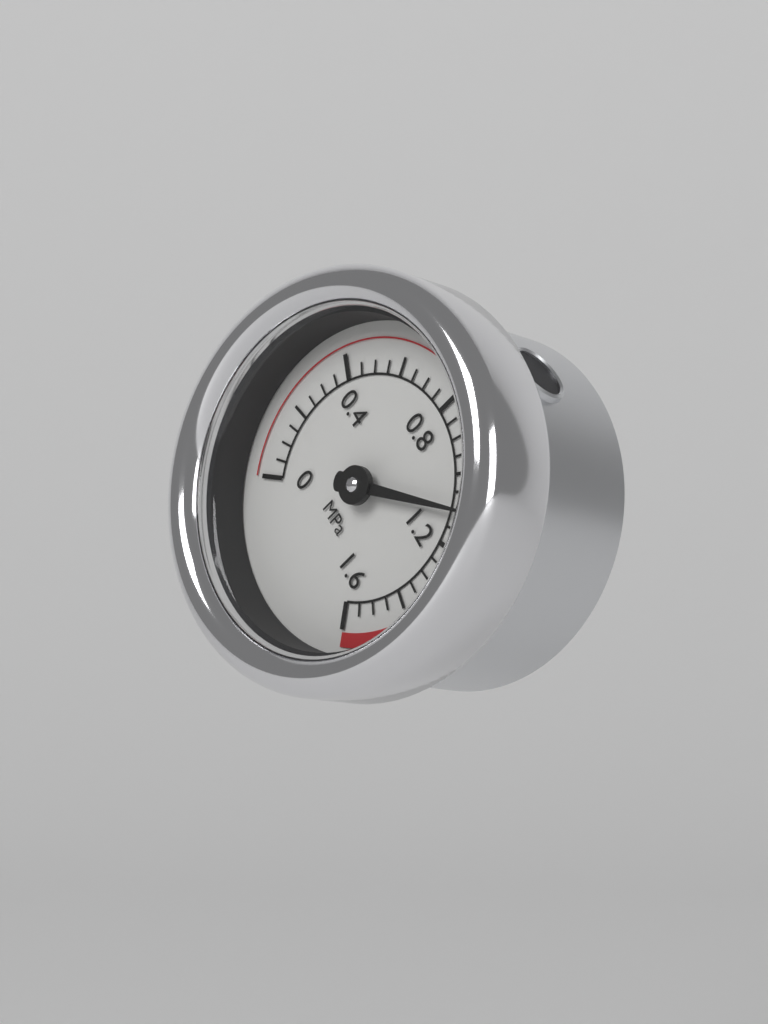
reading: 1.10 MPa
